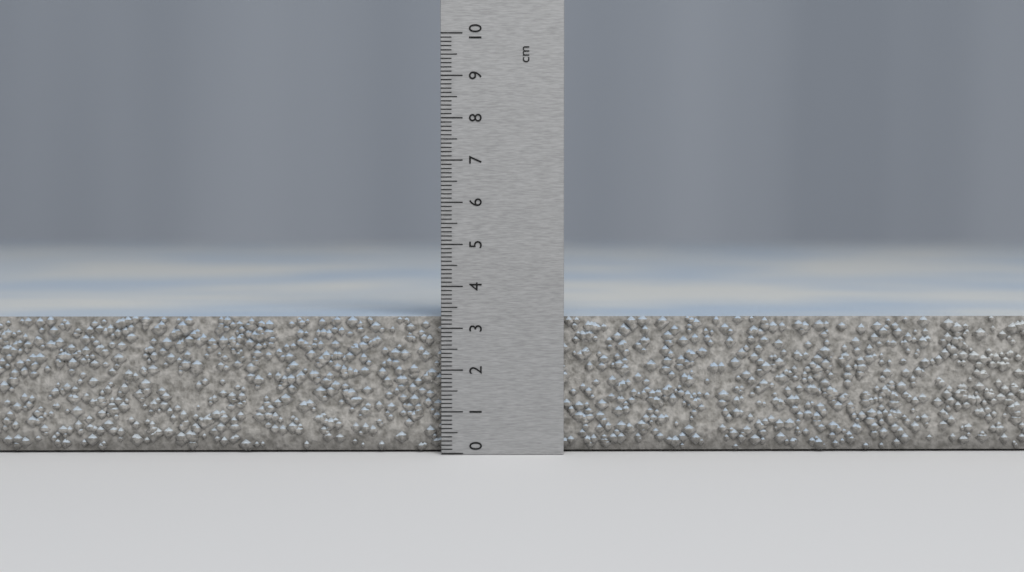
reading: 3.3 cm
